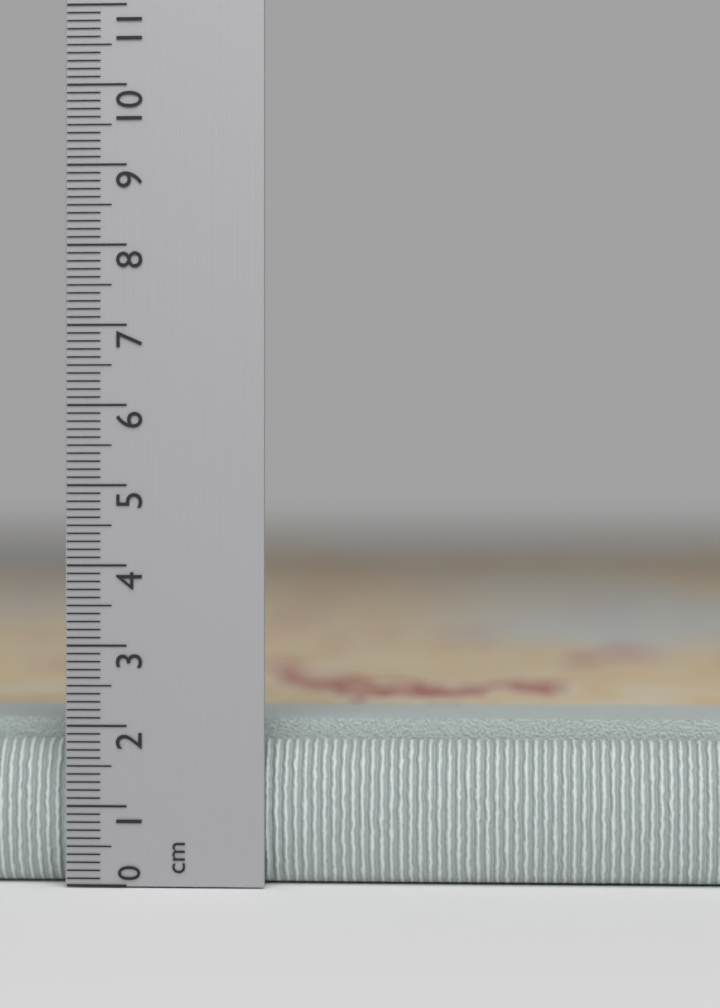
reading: 2.2 cm
